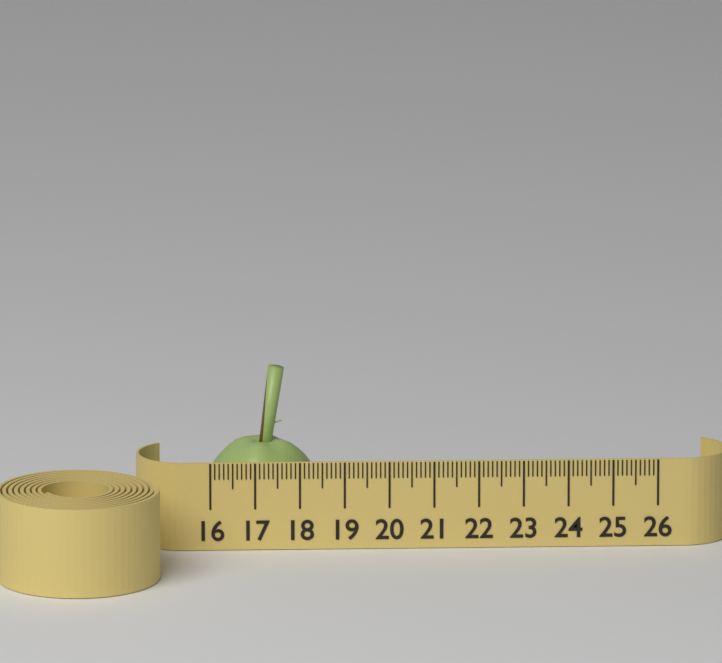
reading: 18.4 (no unit)
